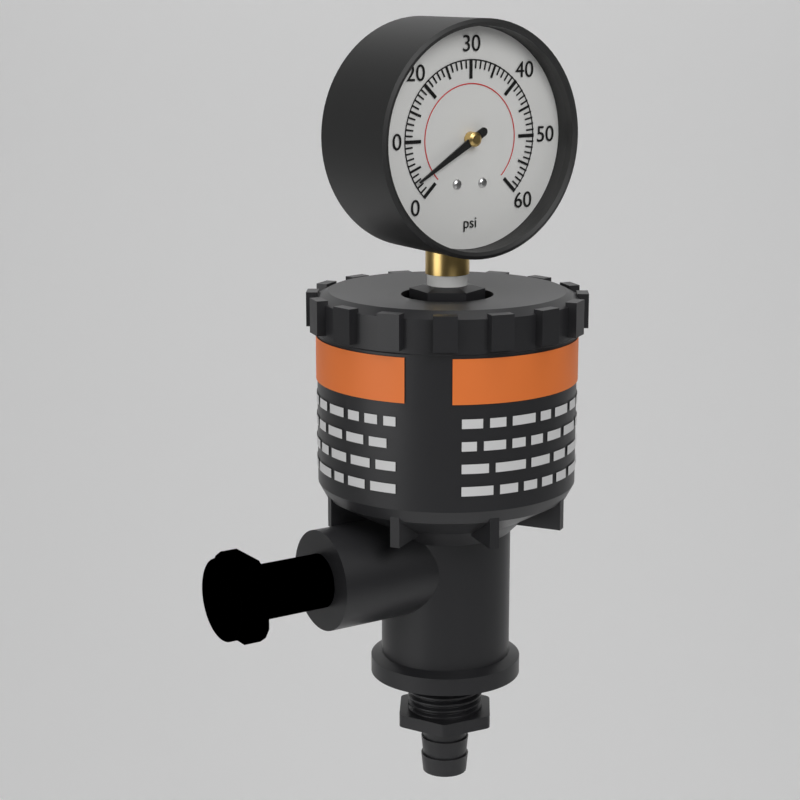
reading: 3 psi
